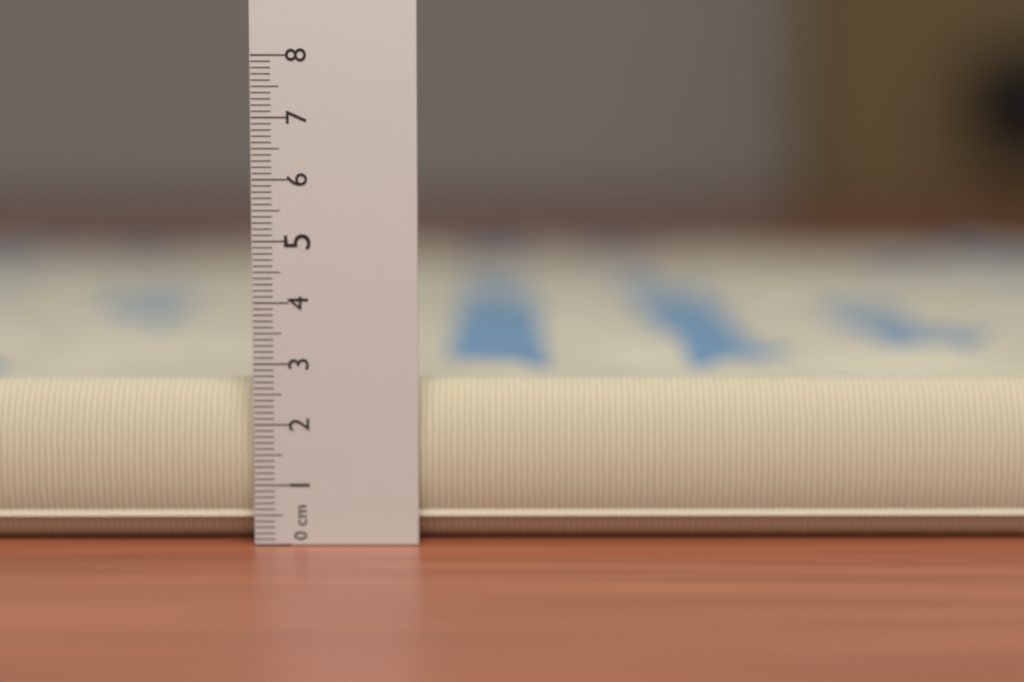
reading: 2.7 cm
